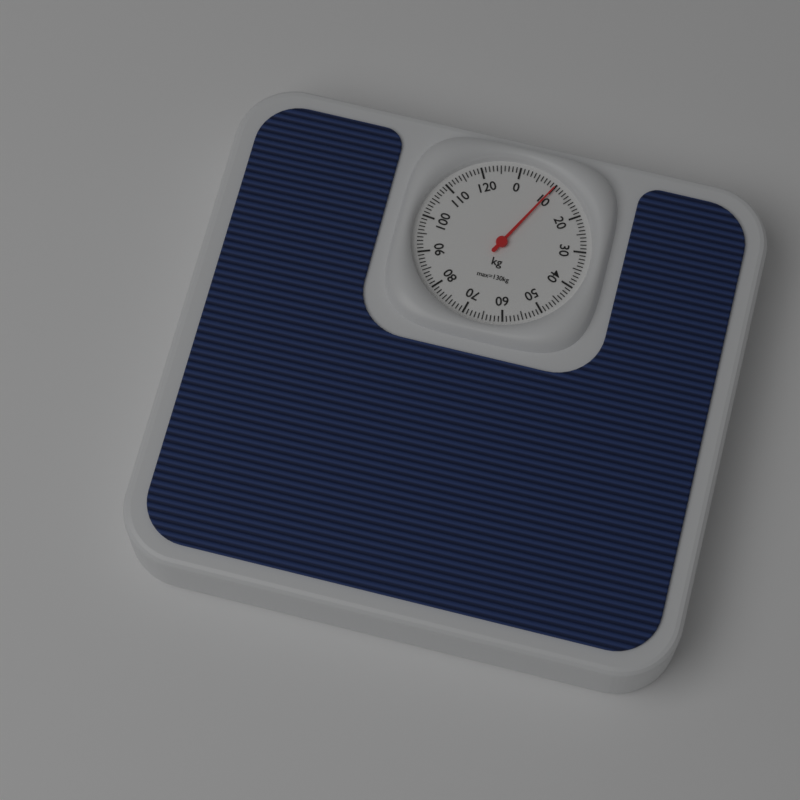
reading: 10 kg
